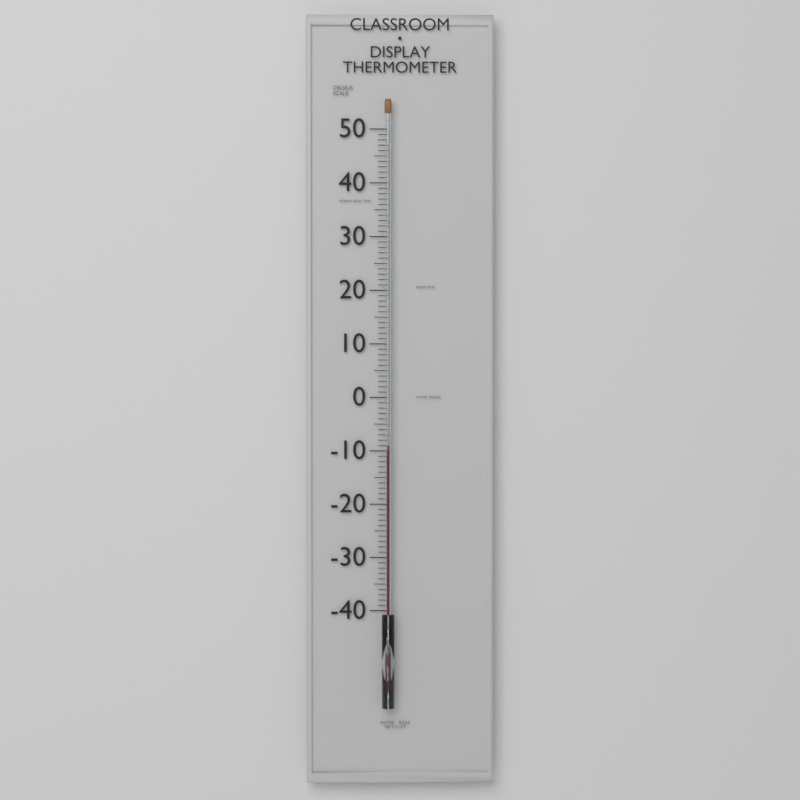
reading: -9 °C
